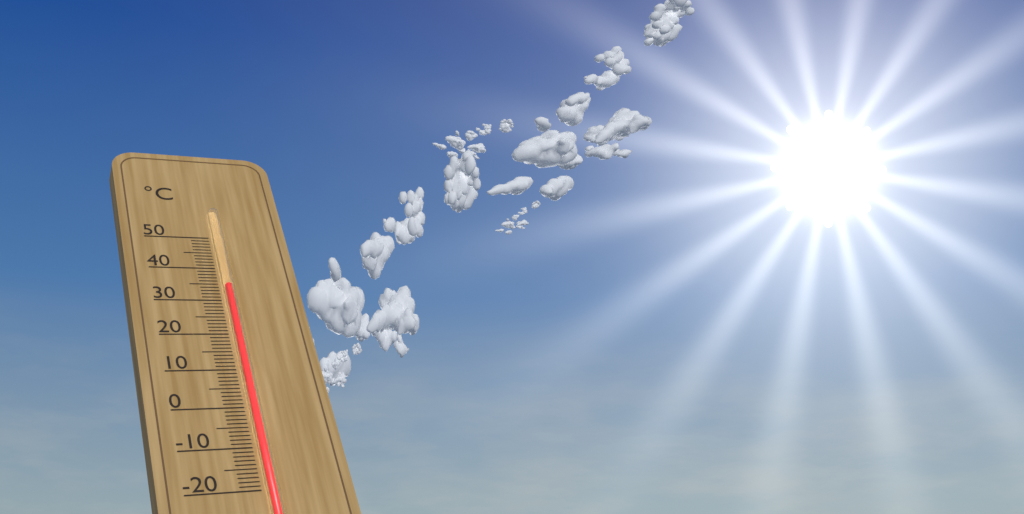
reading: 34 °C
